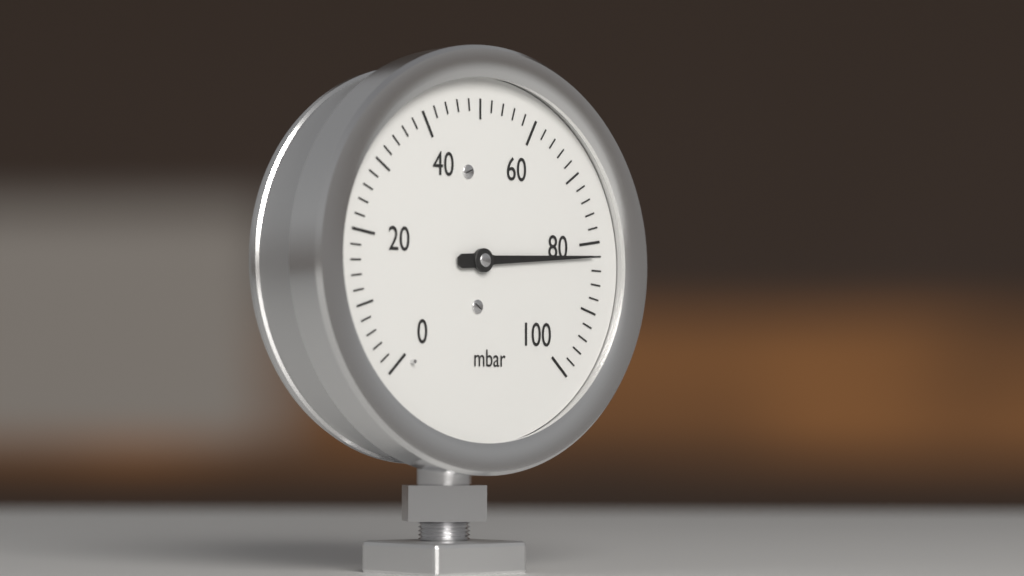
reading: 82 mbar
